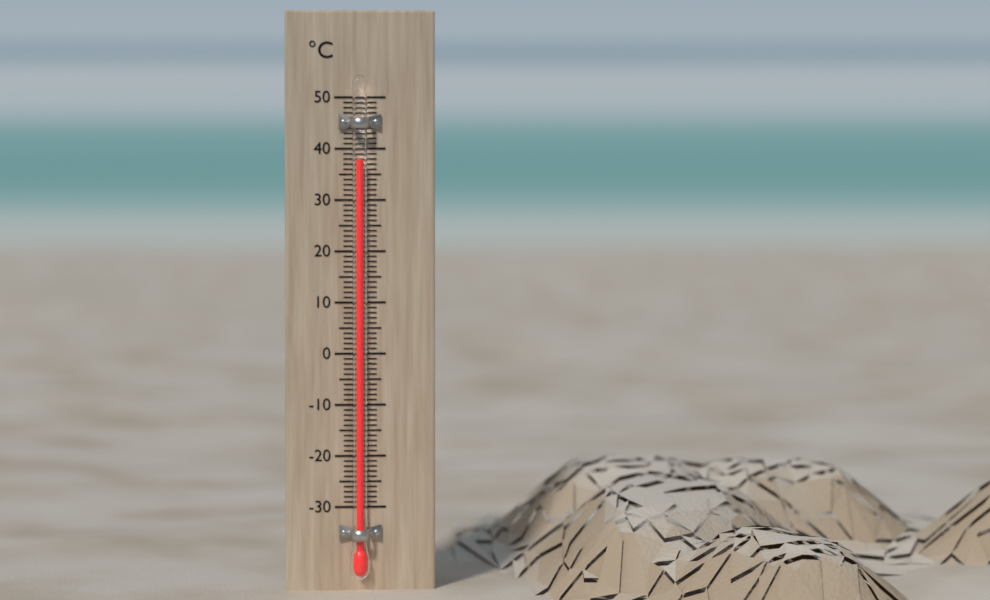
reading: 38 °C
